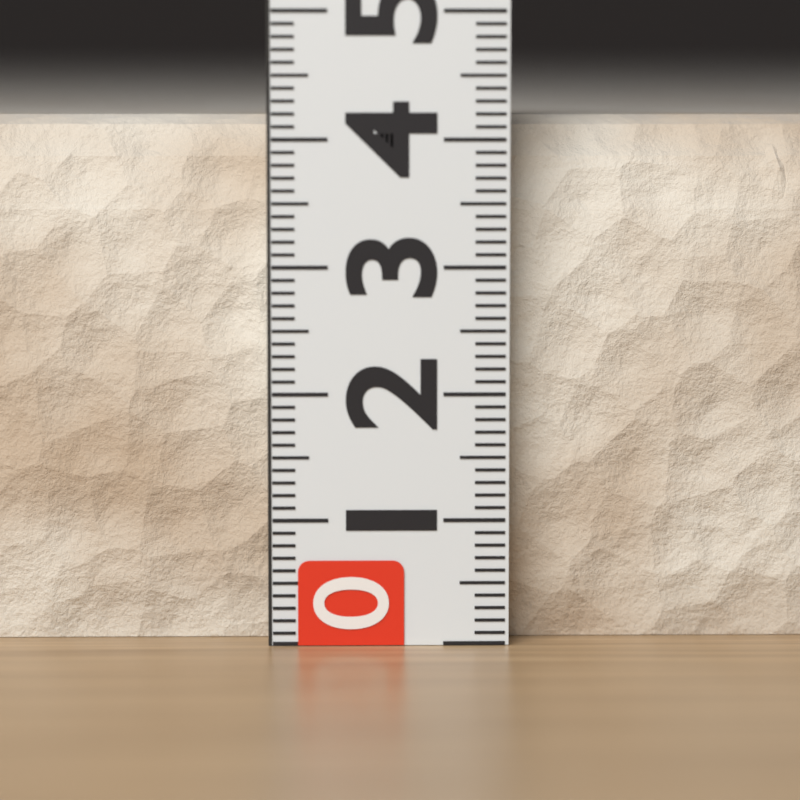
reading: 4.2 (no unit)
